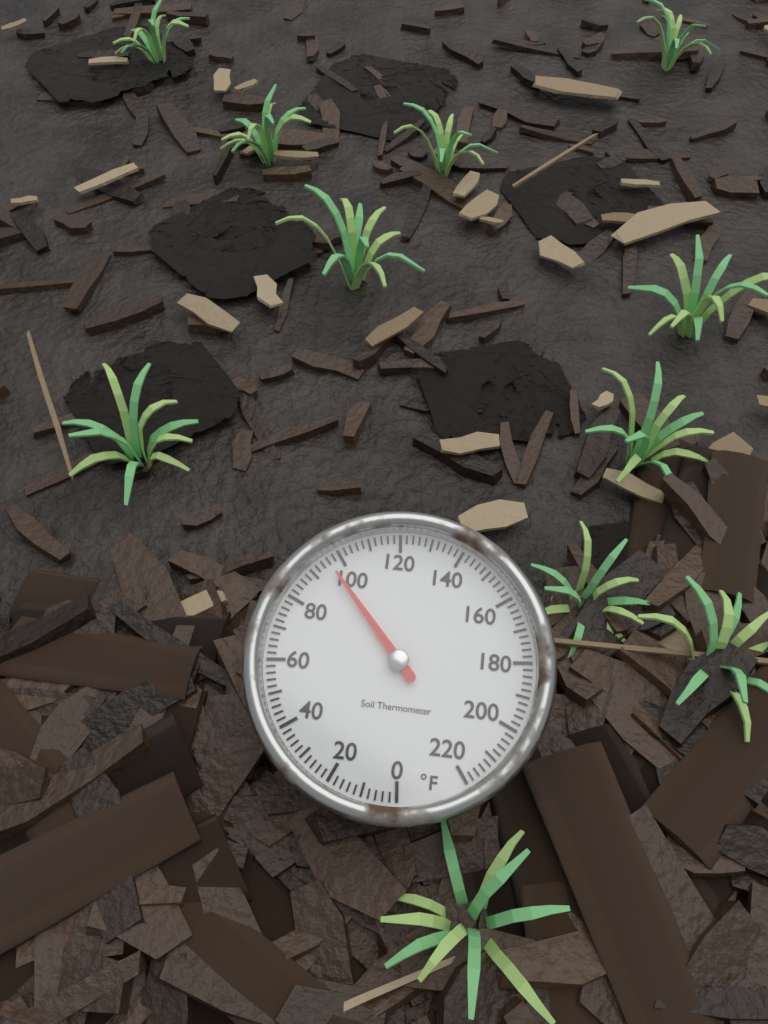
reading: 96 °F
